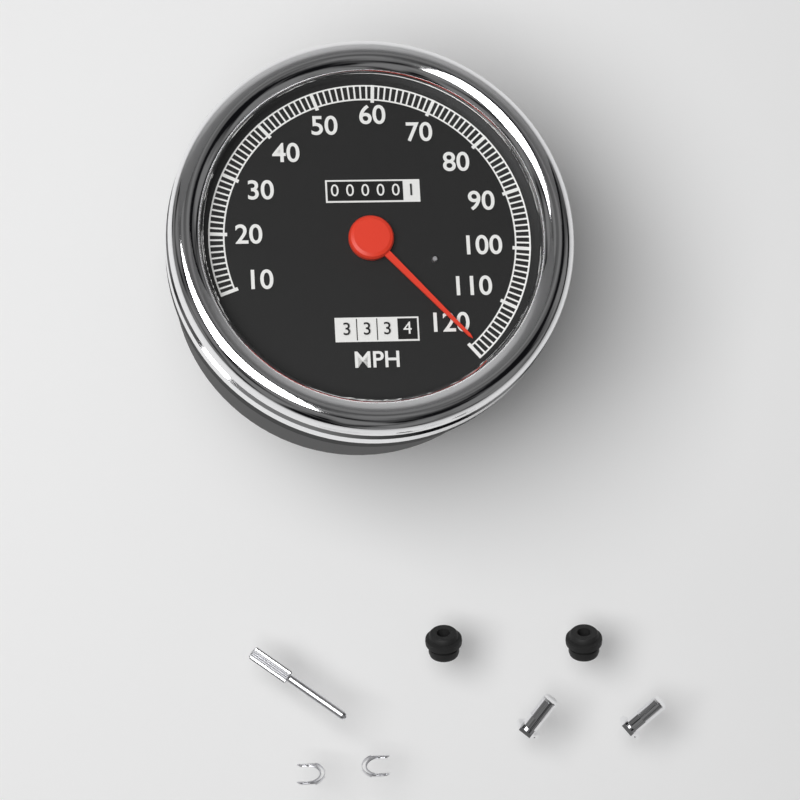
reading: 119 MPH
